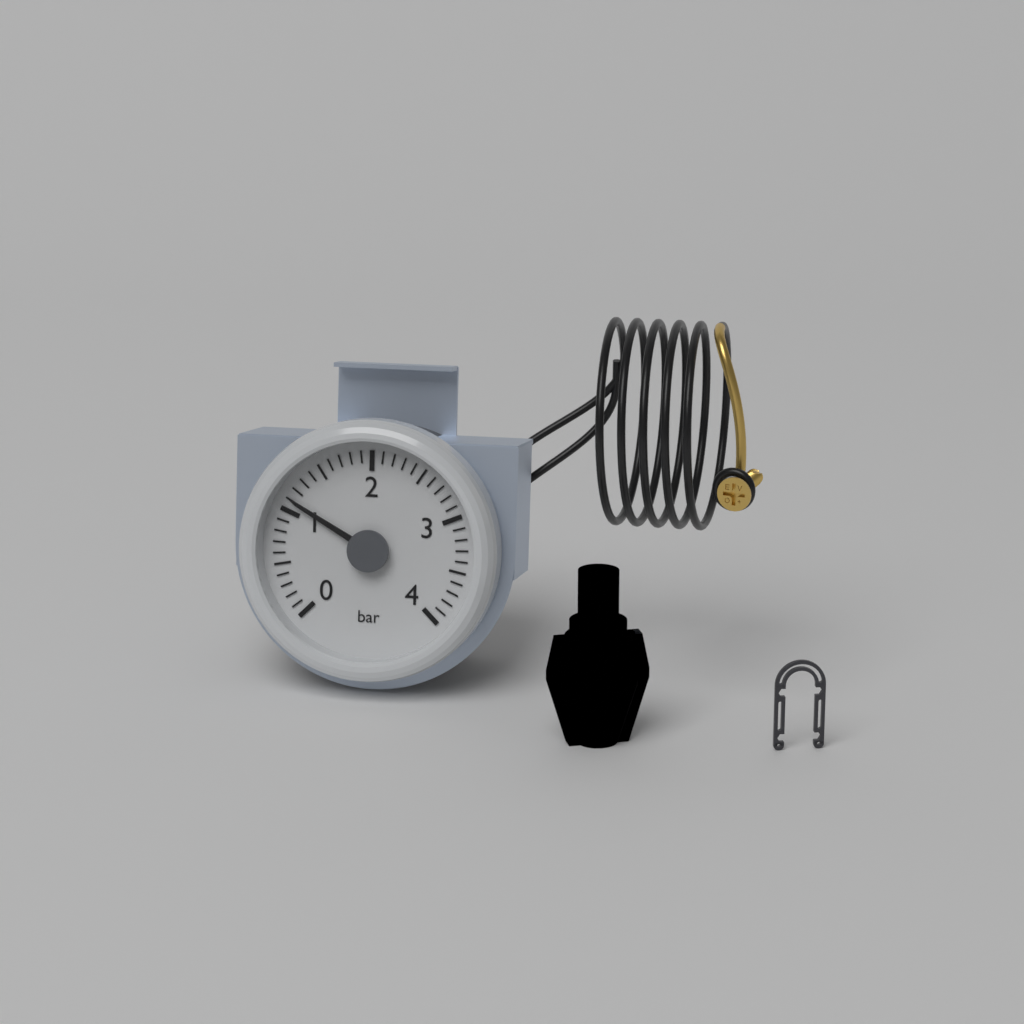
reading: 1.1 bar
